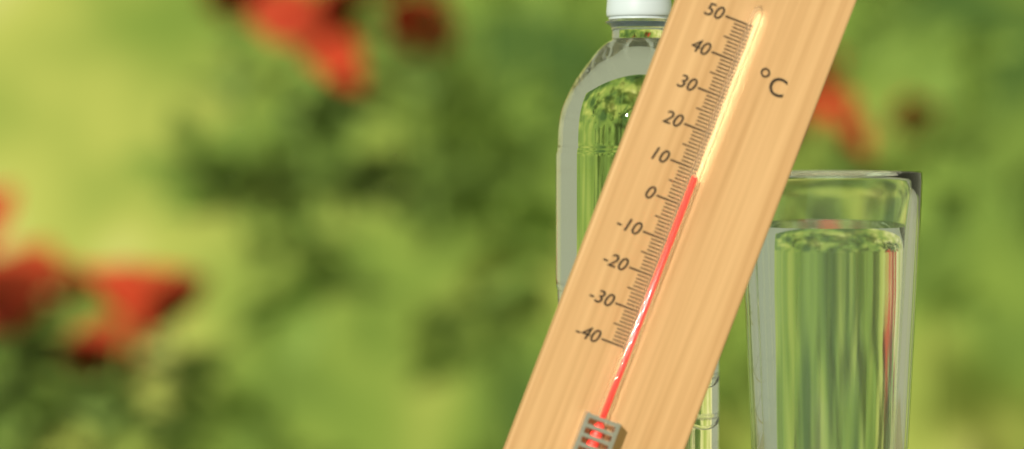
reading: 8 °C
